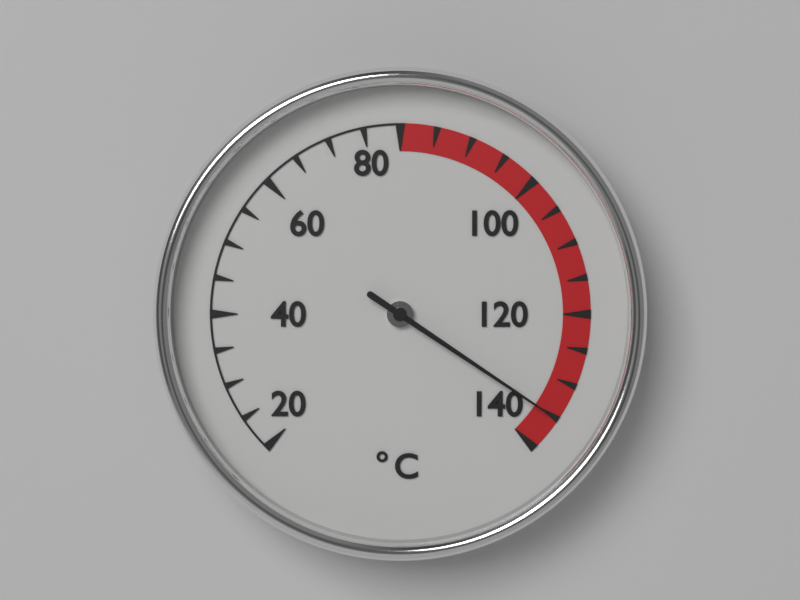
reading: 135 °C
